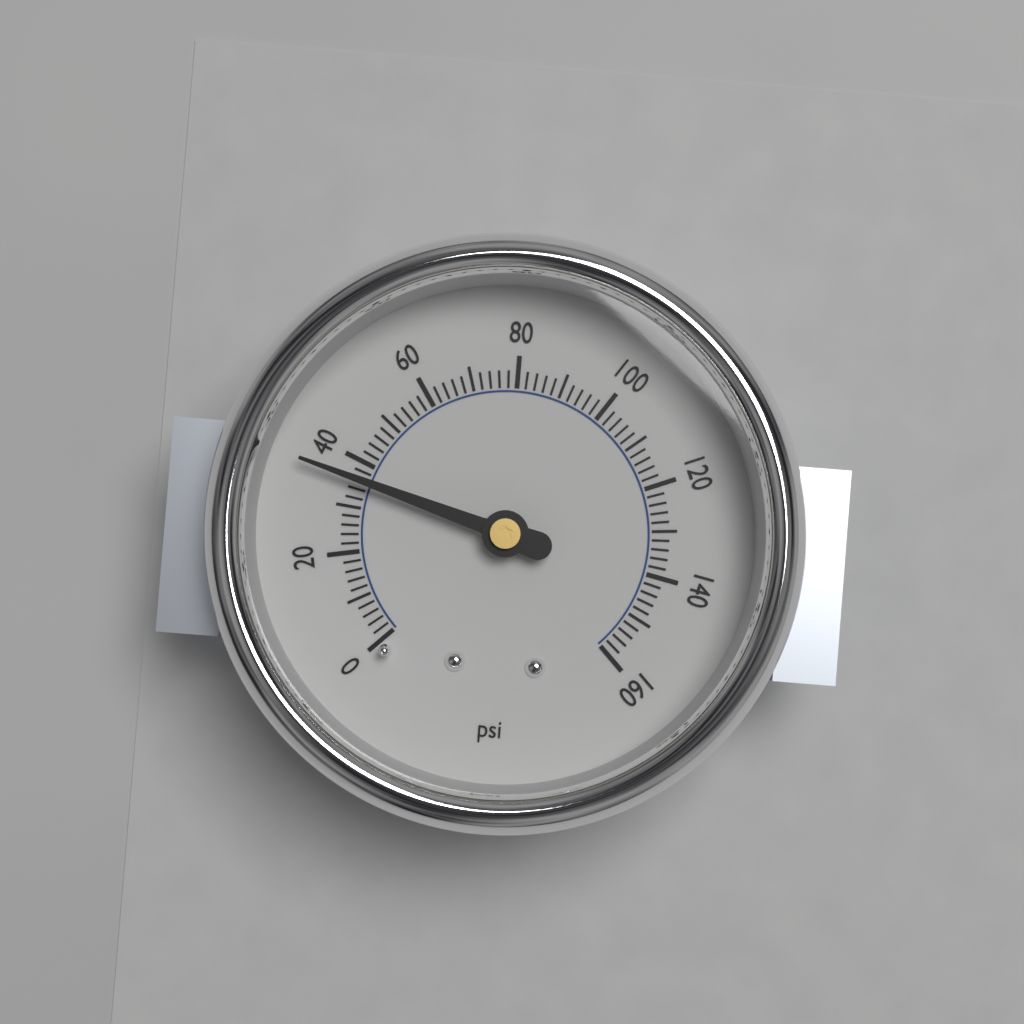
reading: 36 psi
